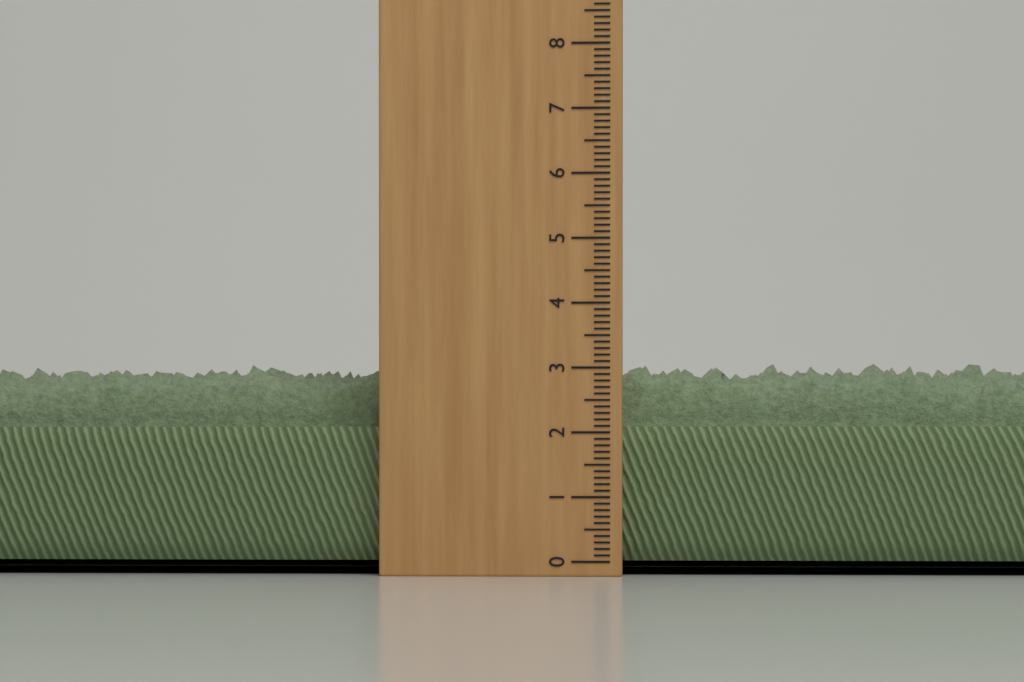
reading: 3.1 cm
